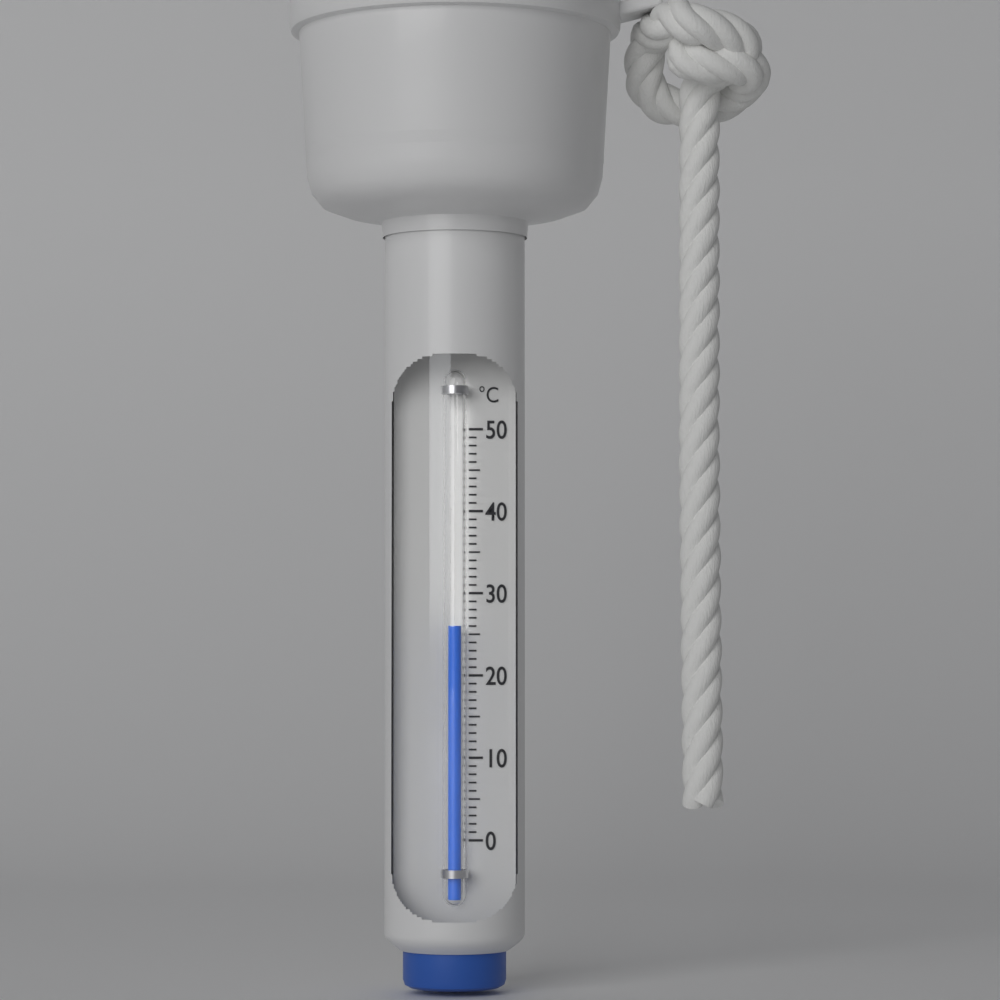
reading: 26 °C
